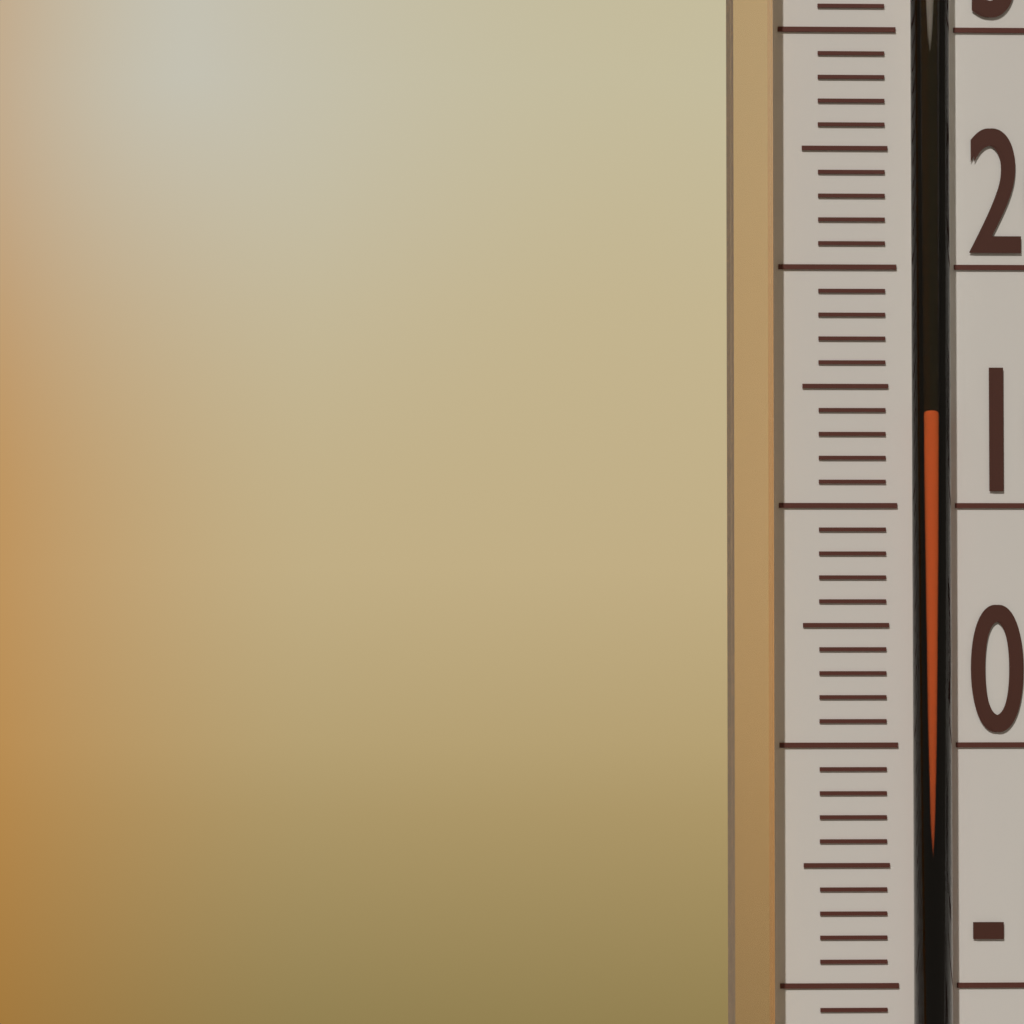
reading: 14 °C
